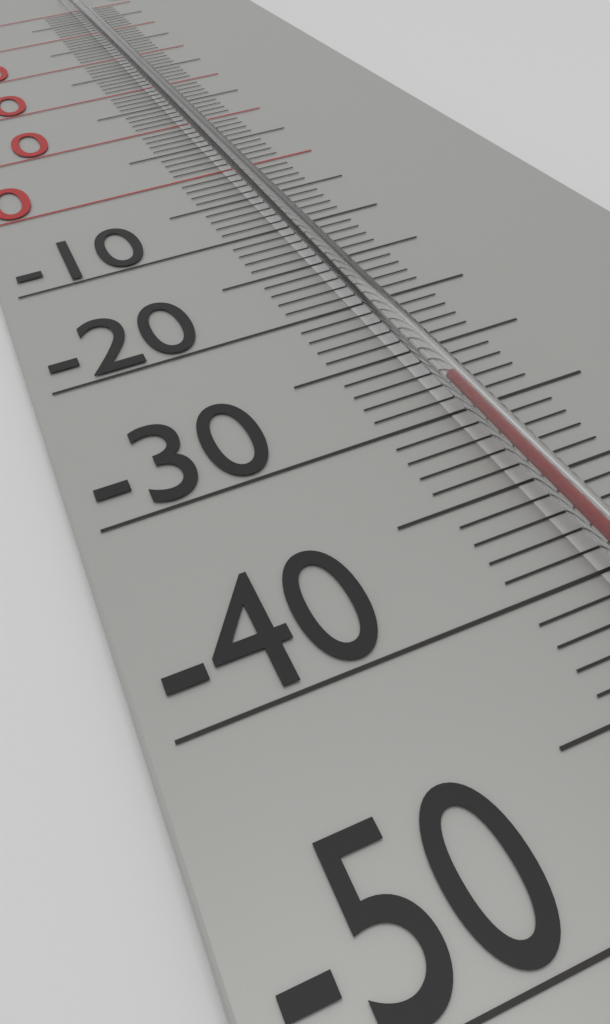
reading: -29 °C
